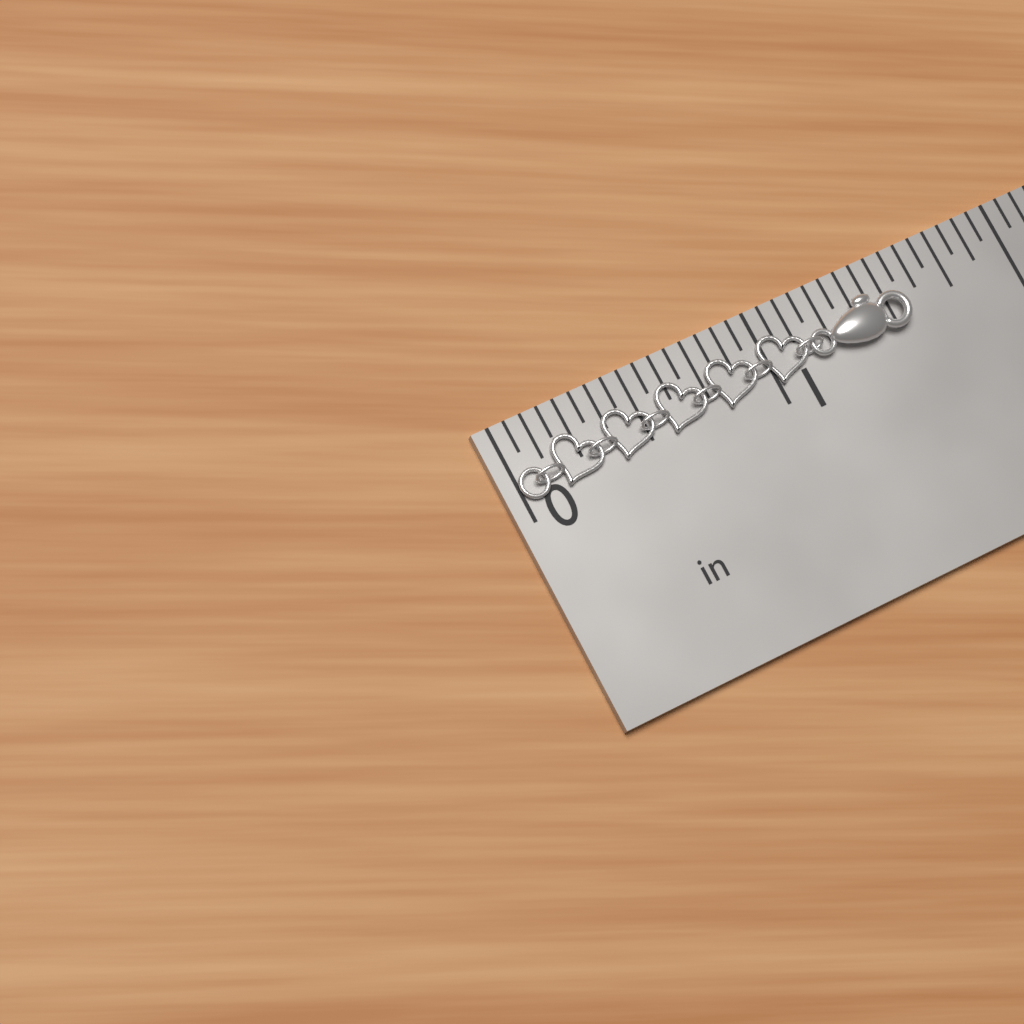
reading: 1.5625 in
